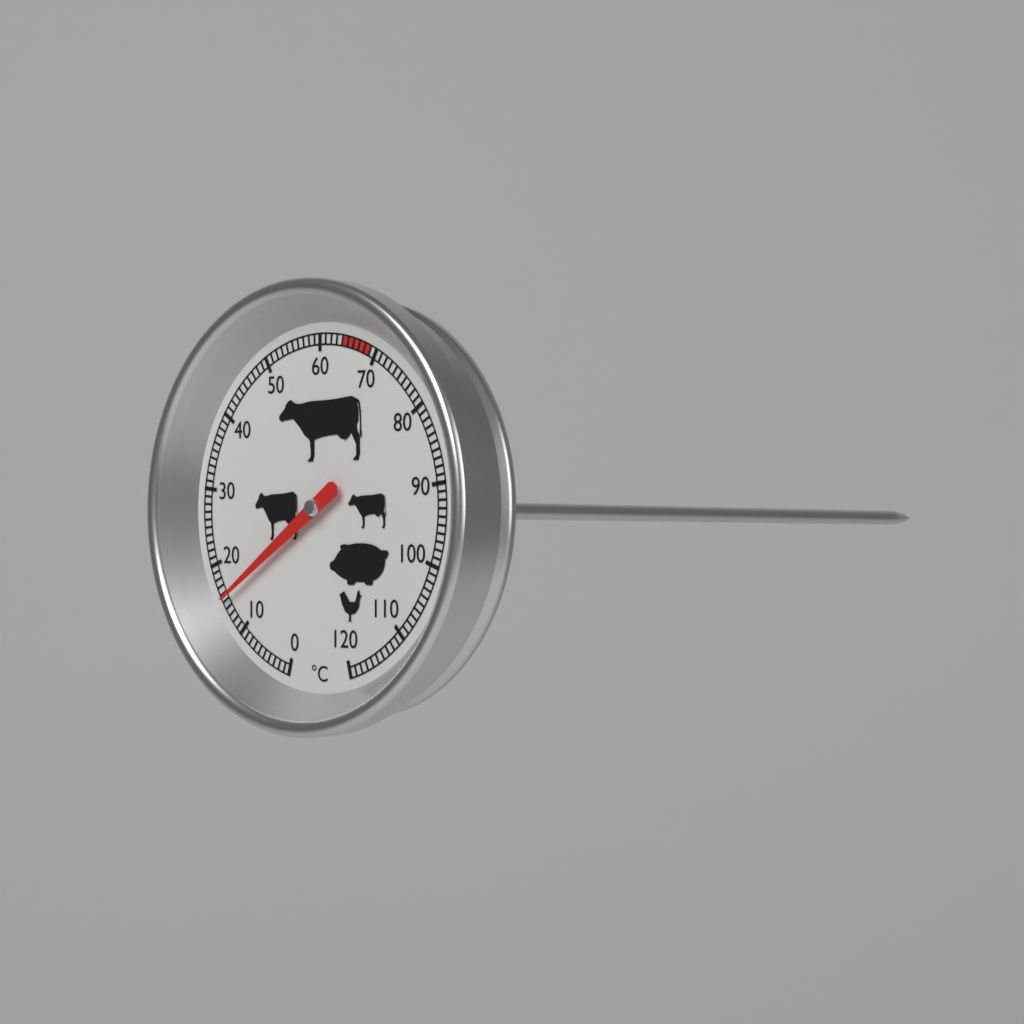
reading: 15 °C
